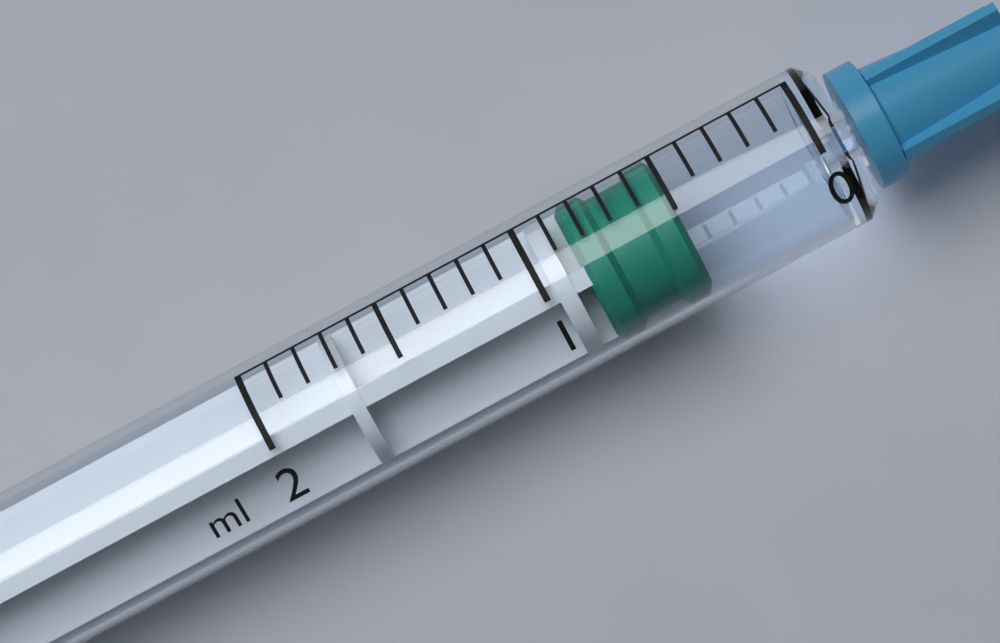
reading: 0.5 ml
